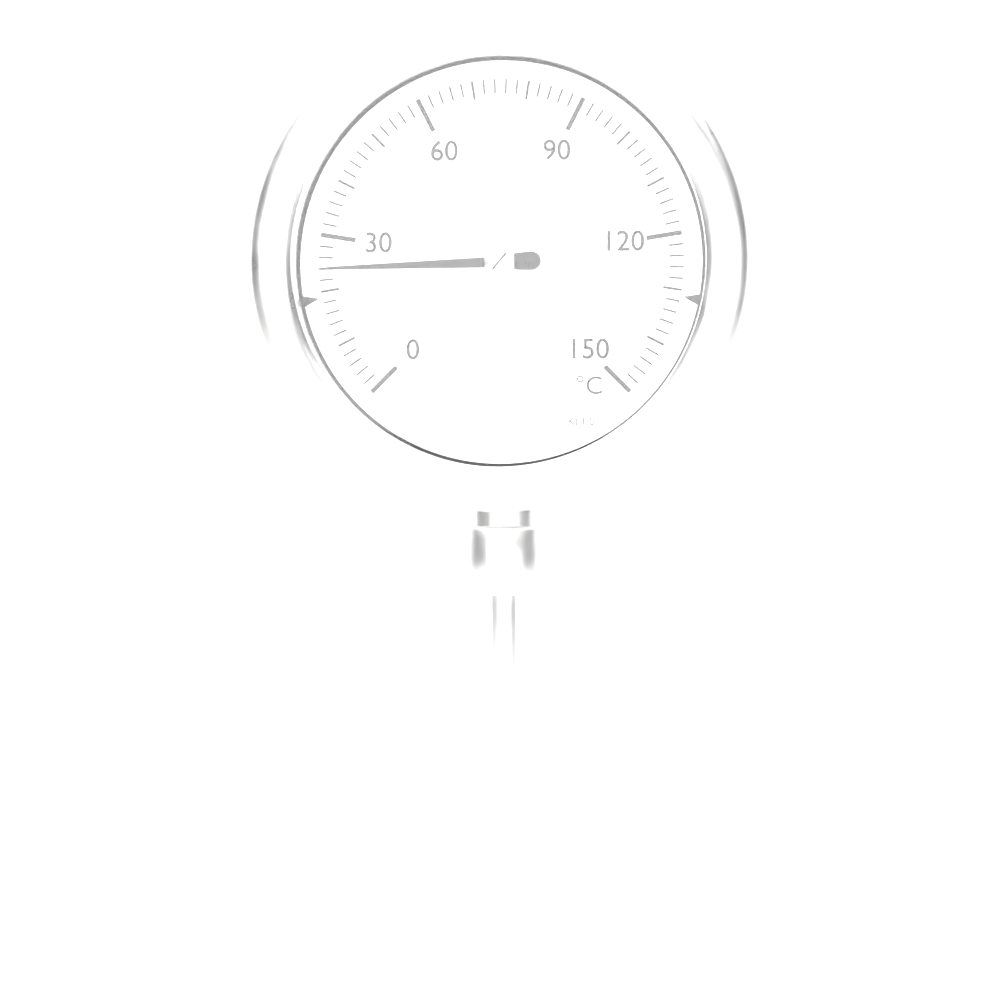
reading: 24 °C
